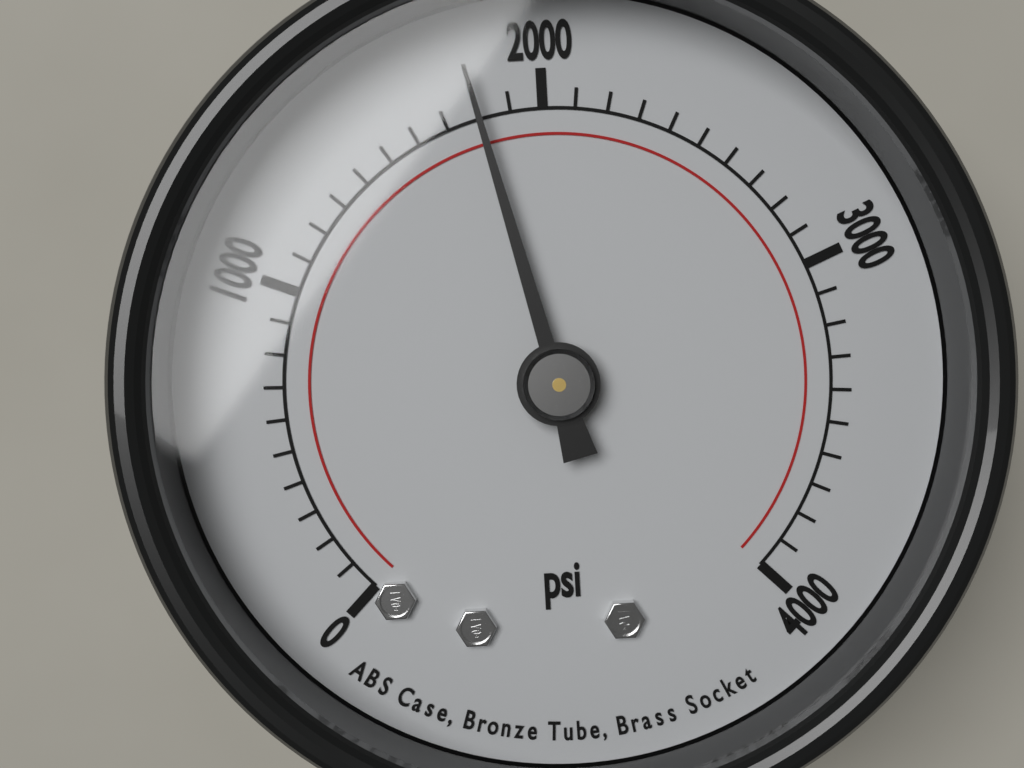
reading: 1800 psi
